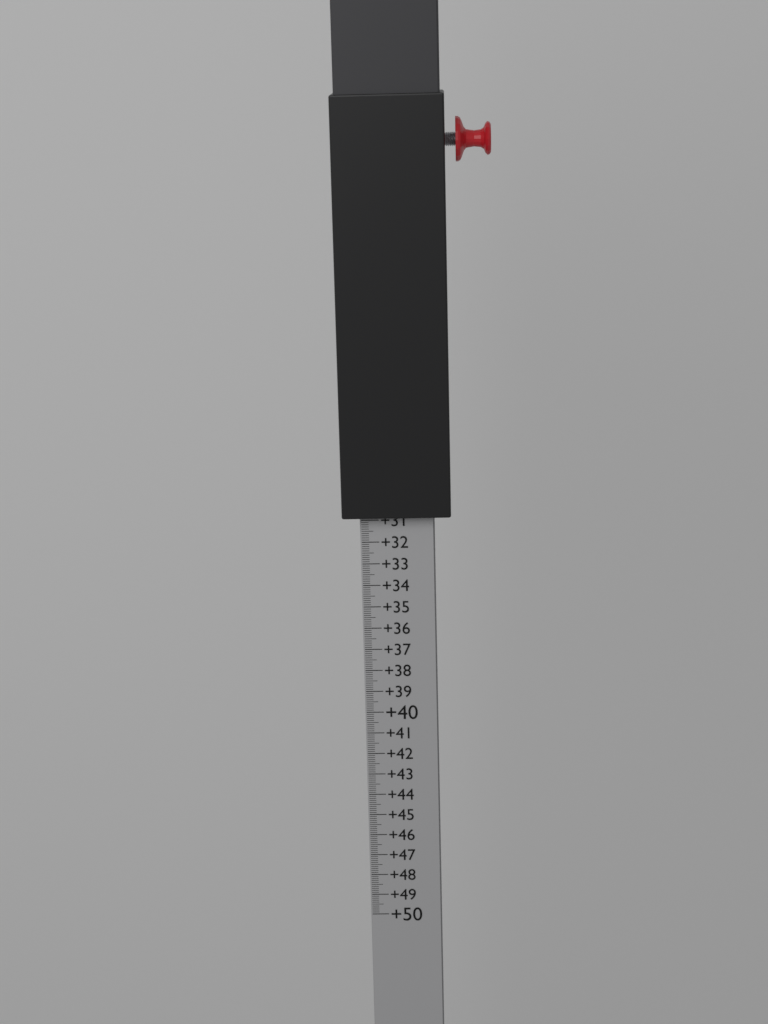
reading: 30.8 (no unit)
